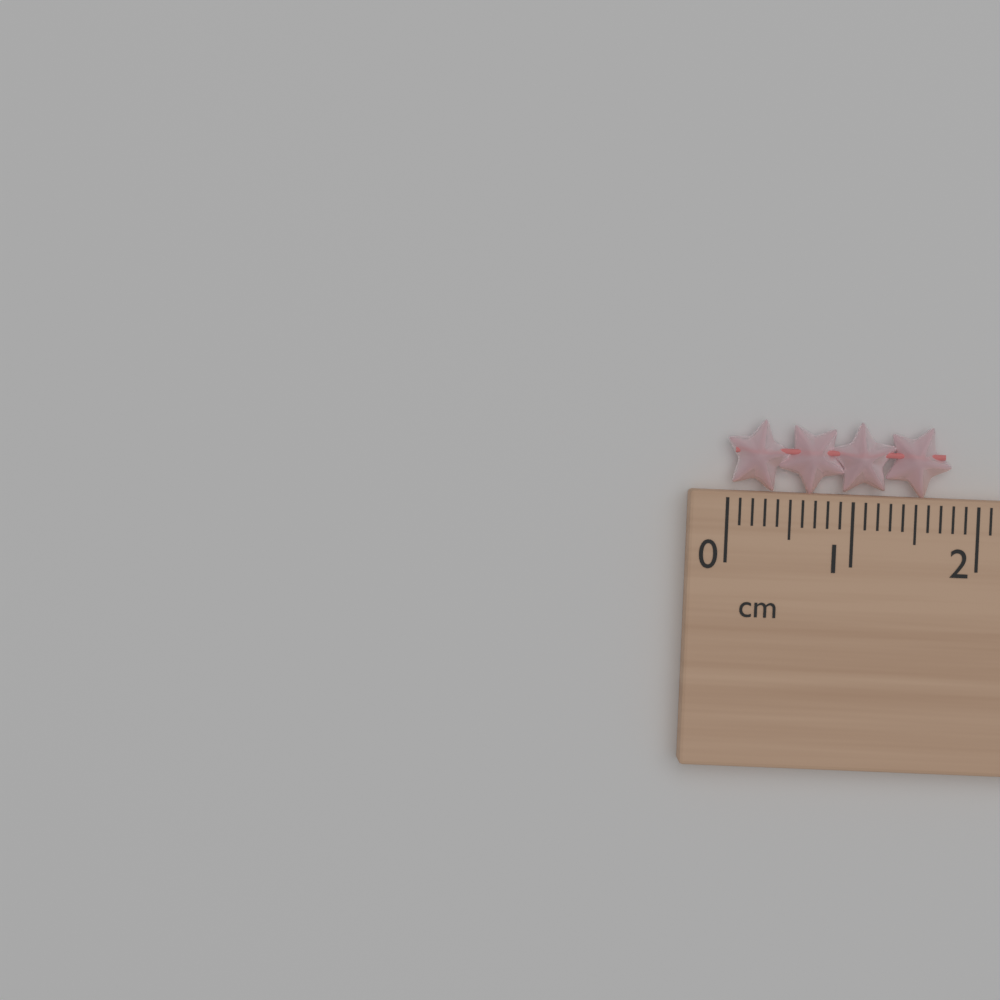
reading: 1.8 cm
